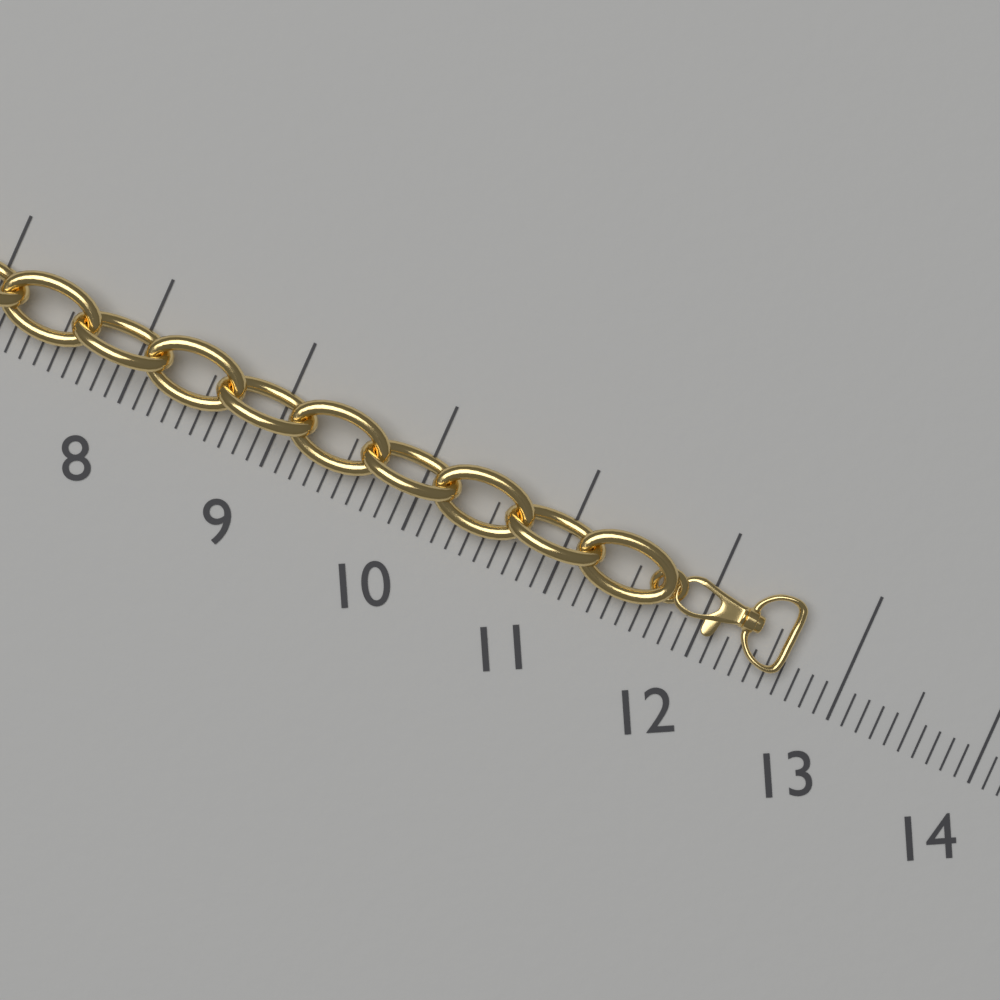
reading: 12.6 (no unit)
